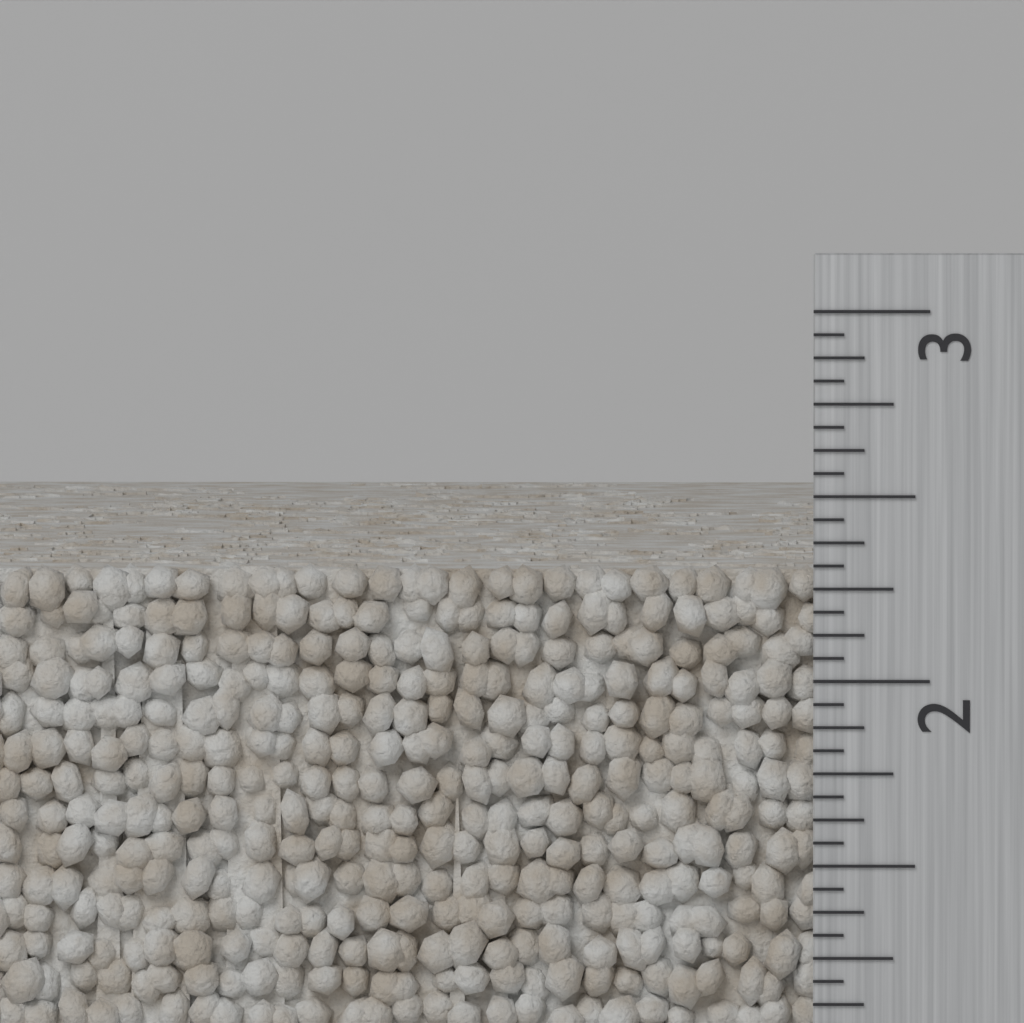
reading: 2.3125 inch
